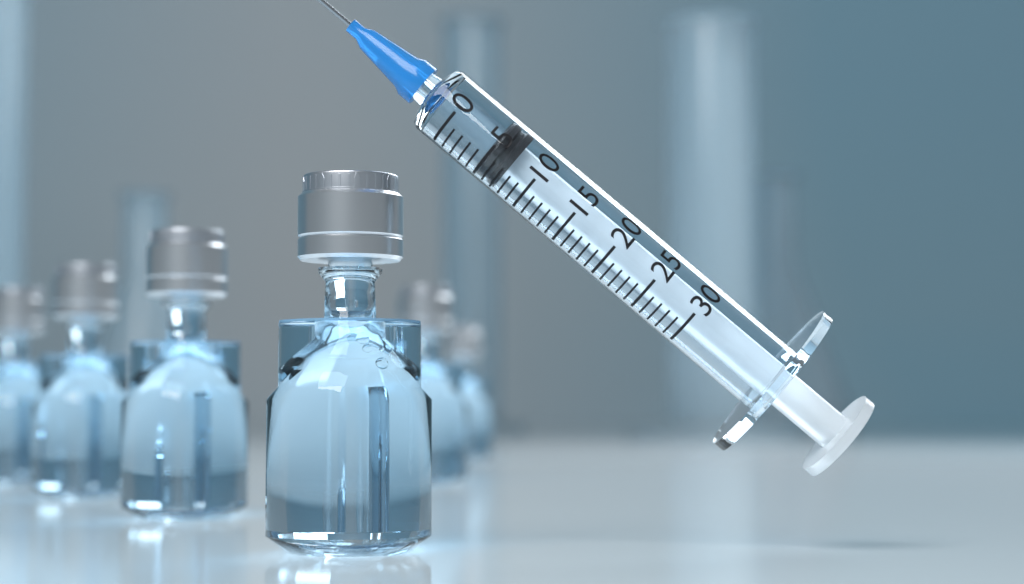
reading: 5 (no unit)
